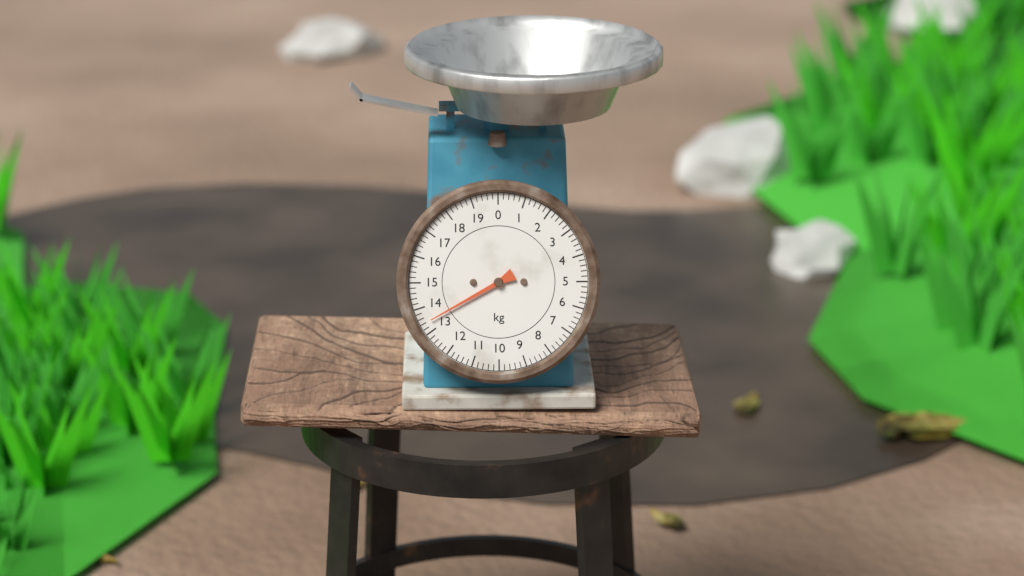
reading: 13.4 kg
